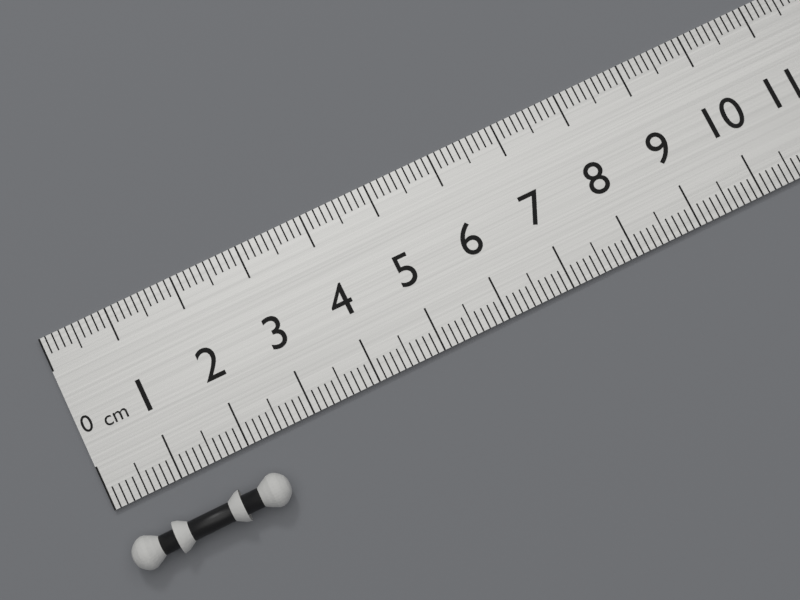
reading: 2.3 cm
